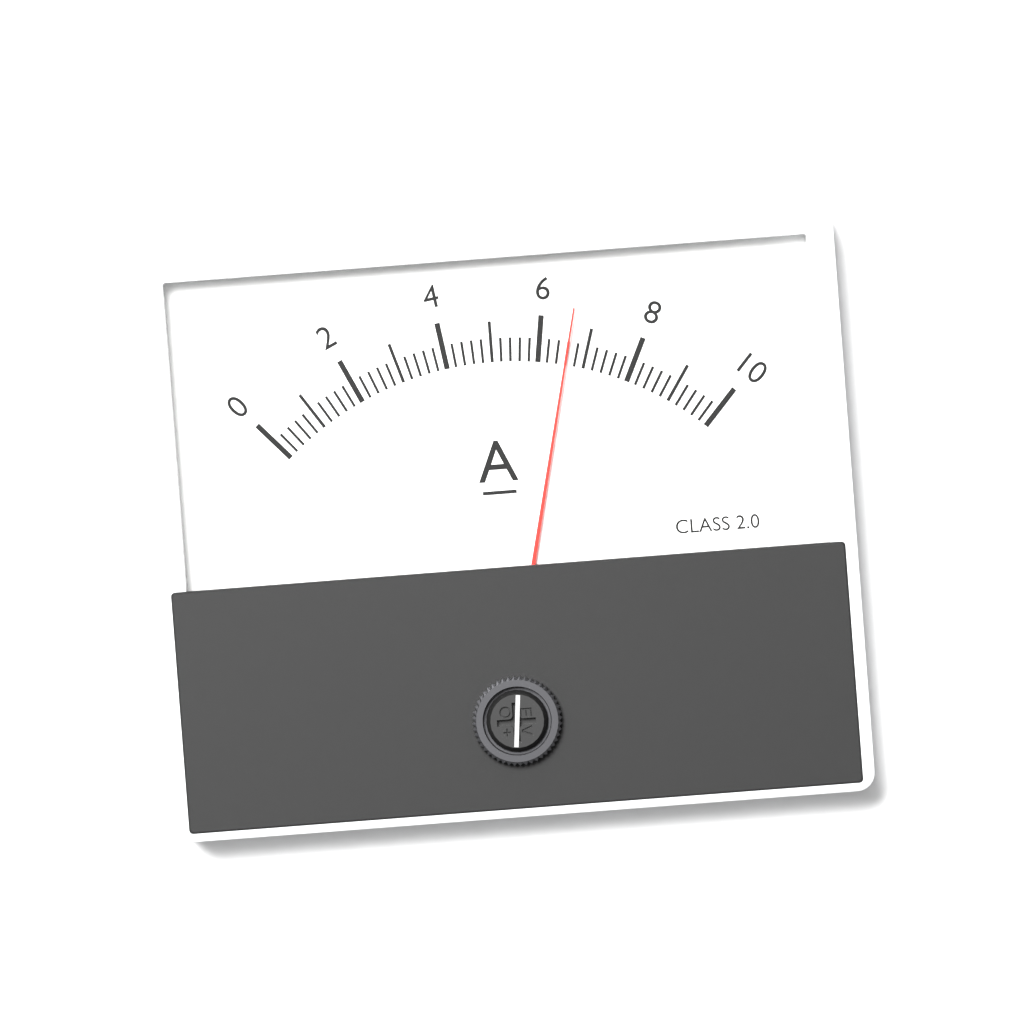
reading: 6.6 A
